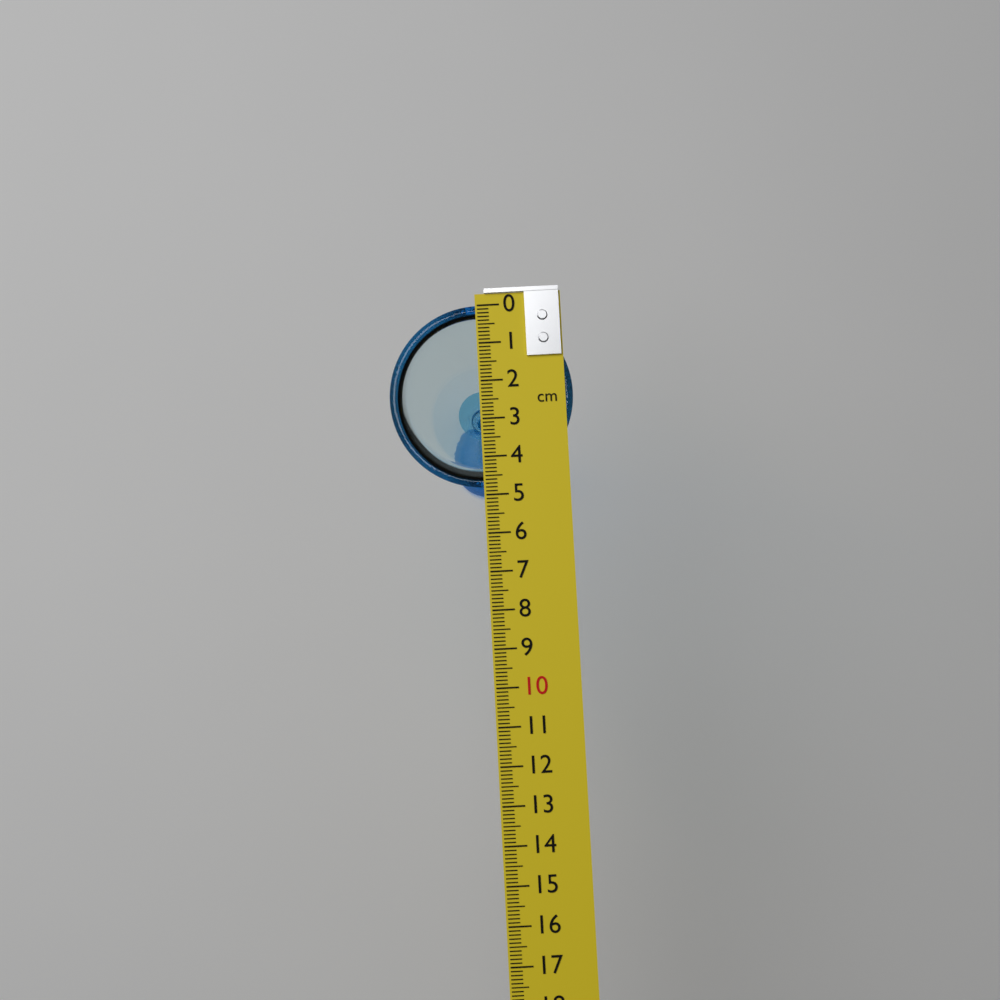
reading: 4.8 cm
